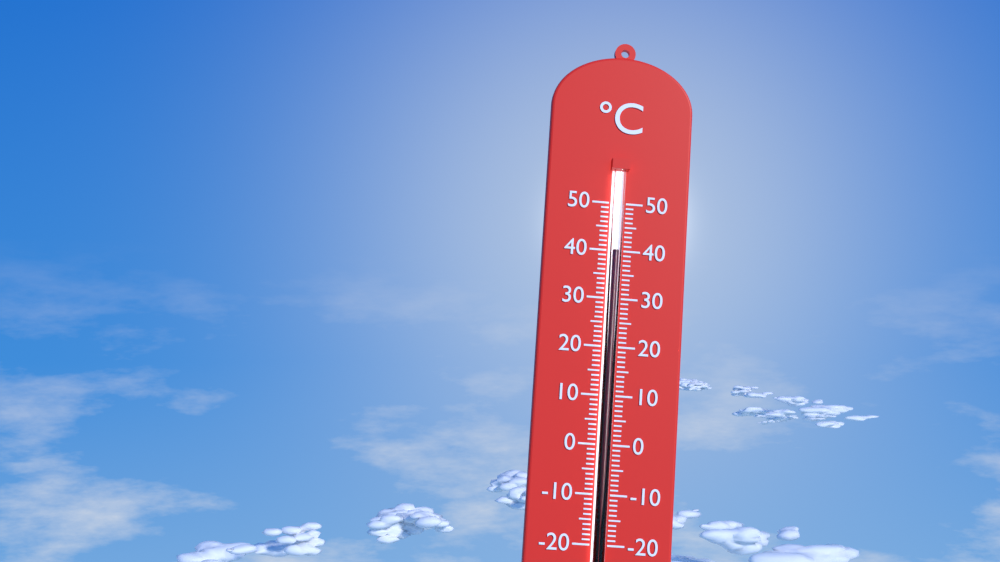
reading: 40 °C
